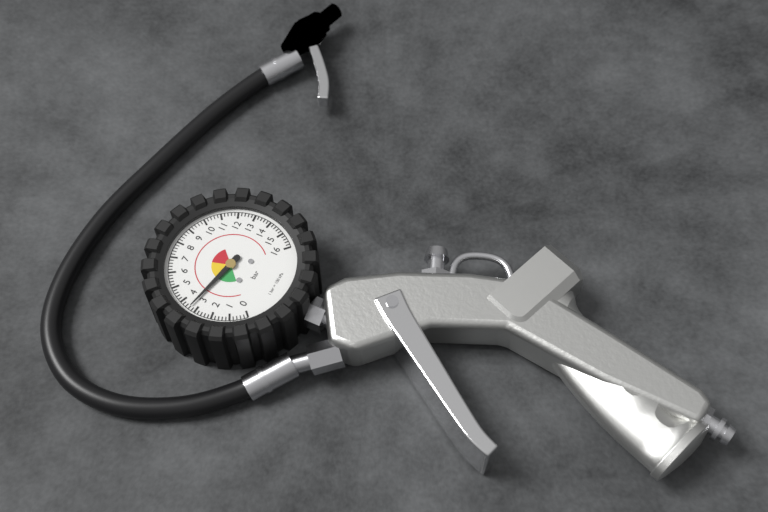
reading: 3.4 bar
